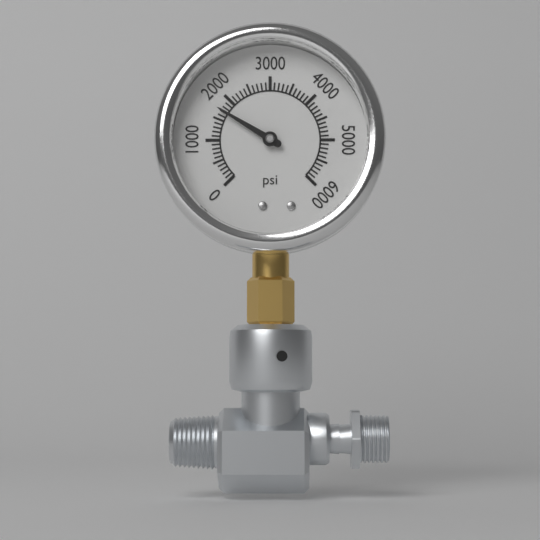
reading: 1700 psi
